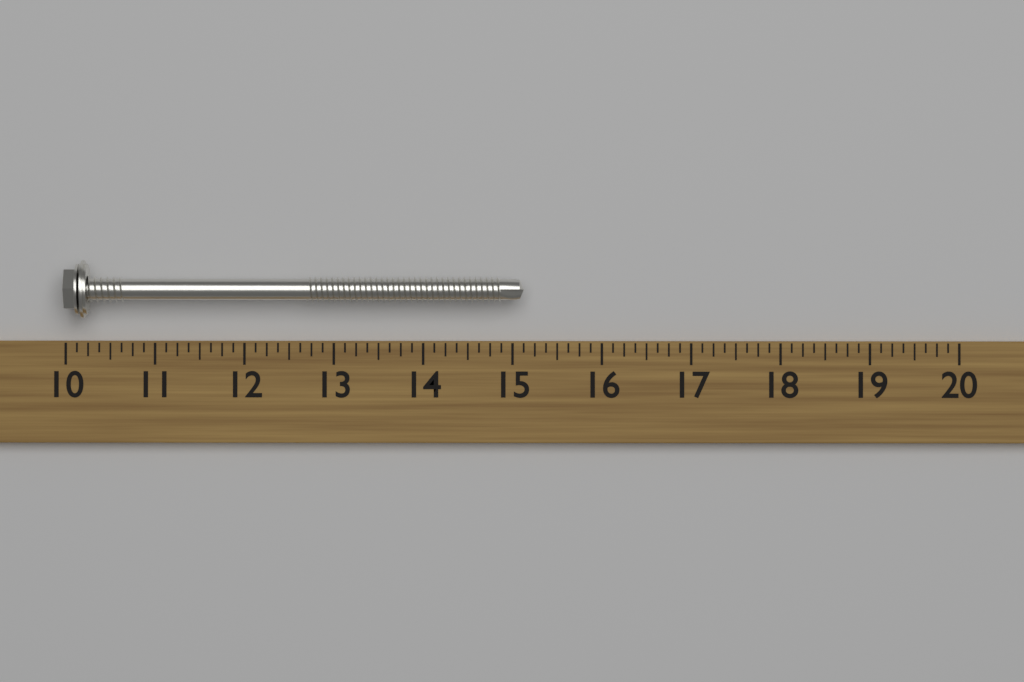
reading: 15.125 (no unit)
